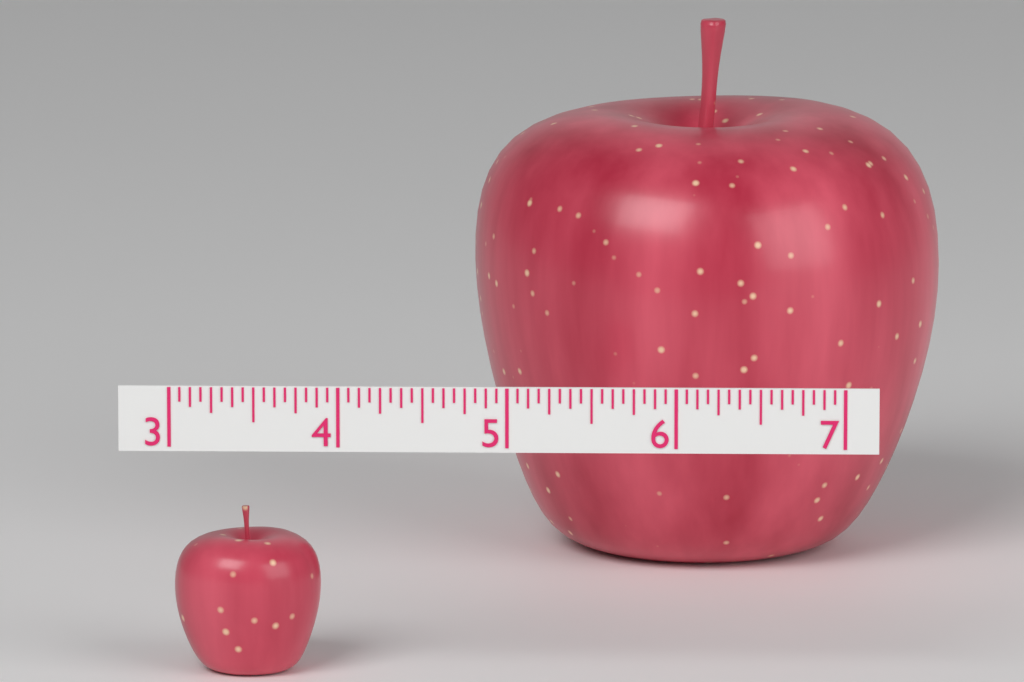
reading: 3.8750 (no unit)
